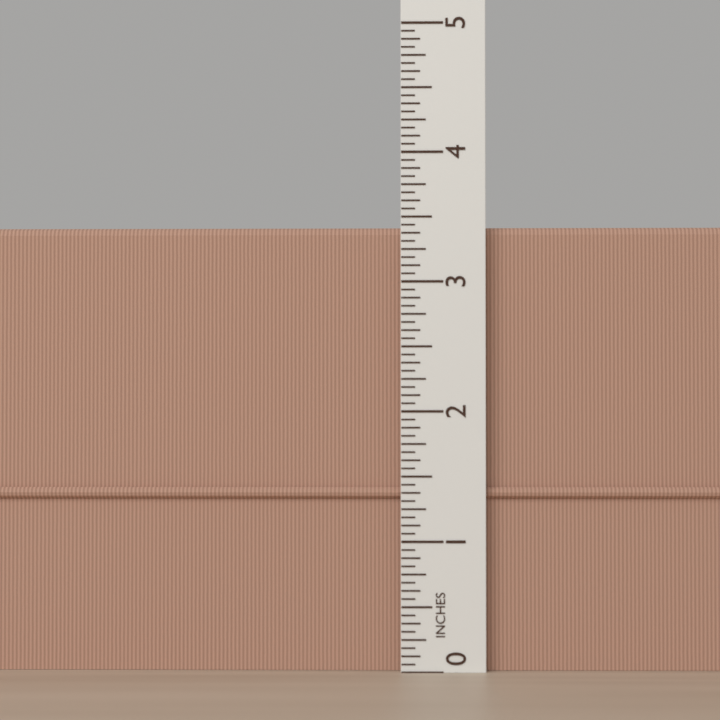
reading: 3.4375 in
